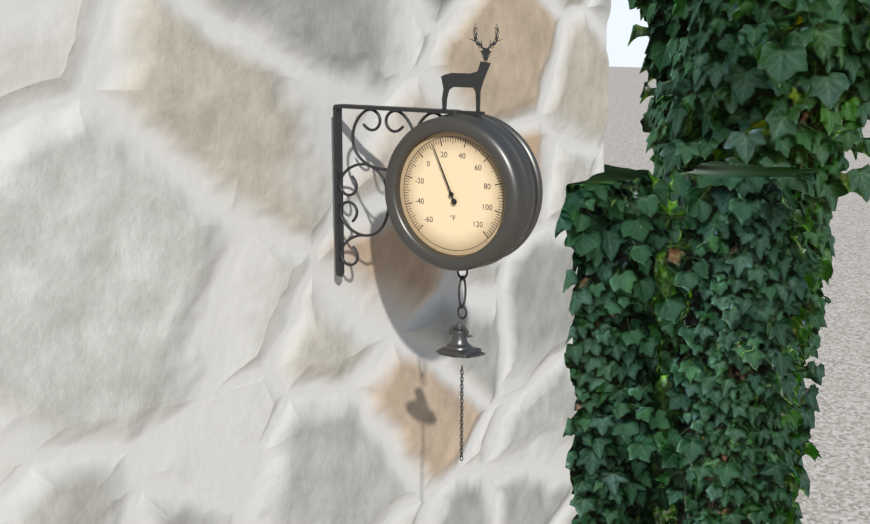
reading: 14 °F
